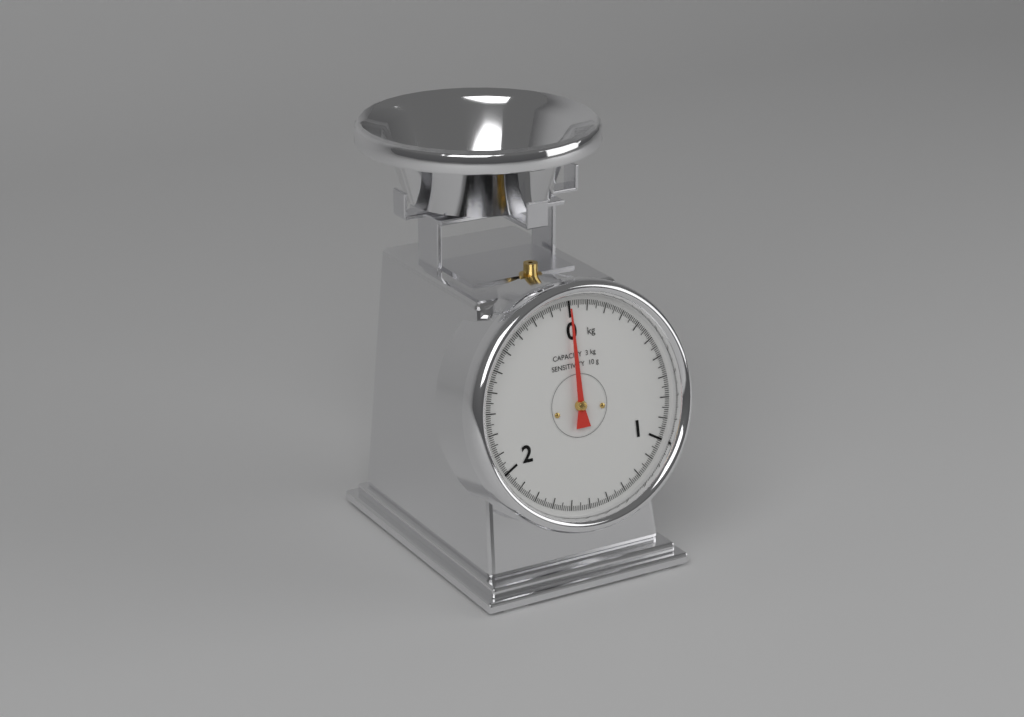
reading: 0.00 kg
